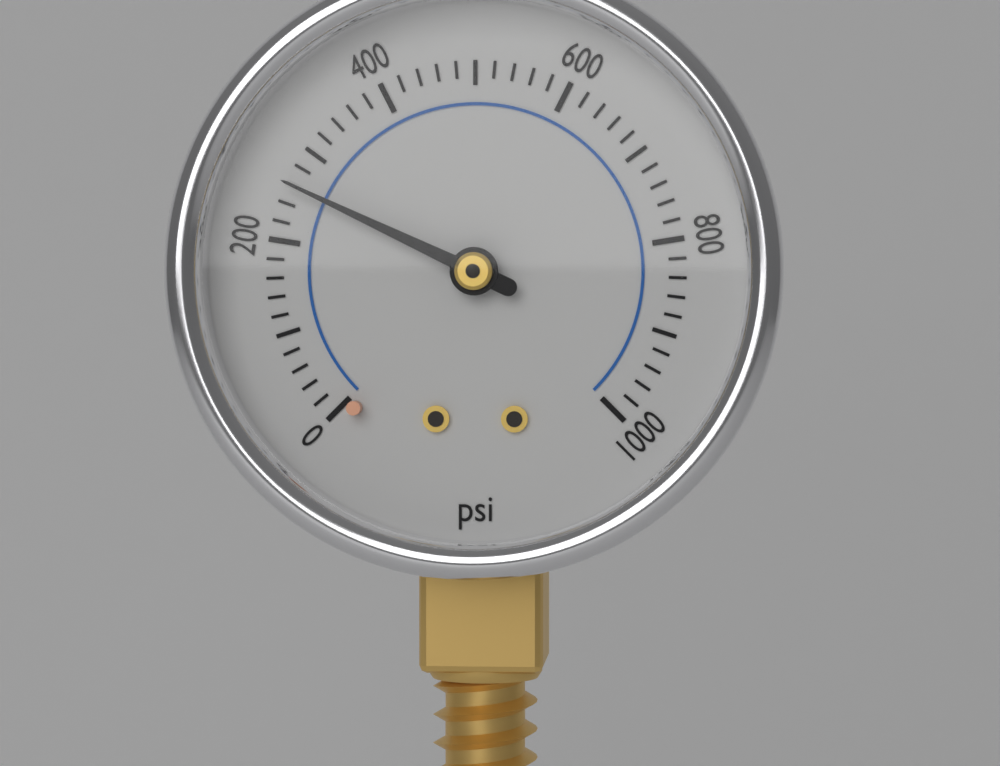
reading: 260 psi
